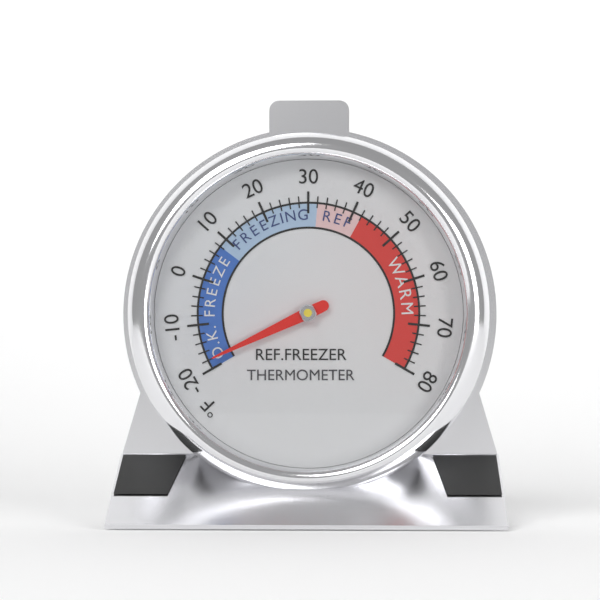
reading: -18 °F
